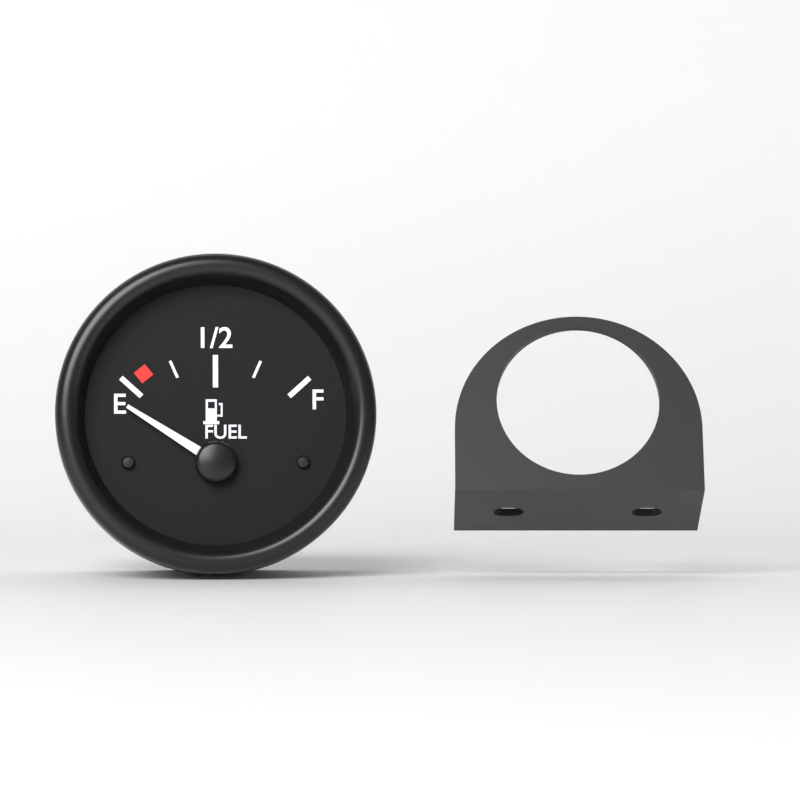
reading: -0.10 (no unit)
